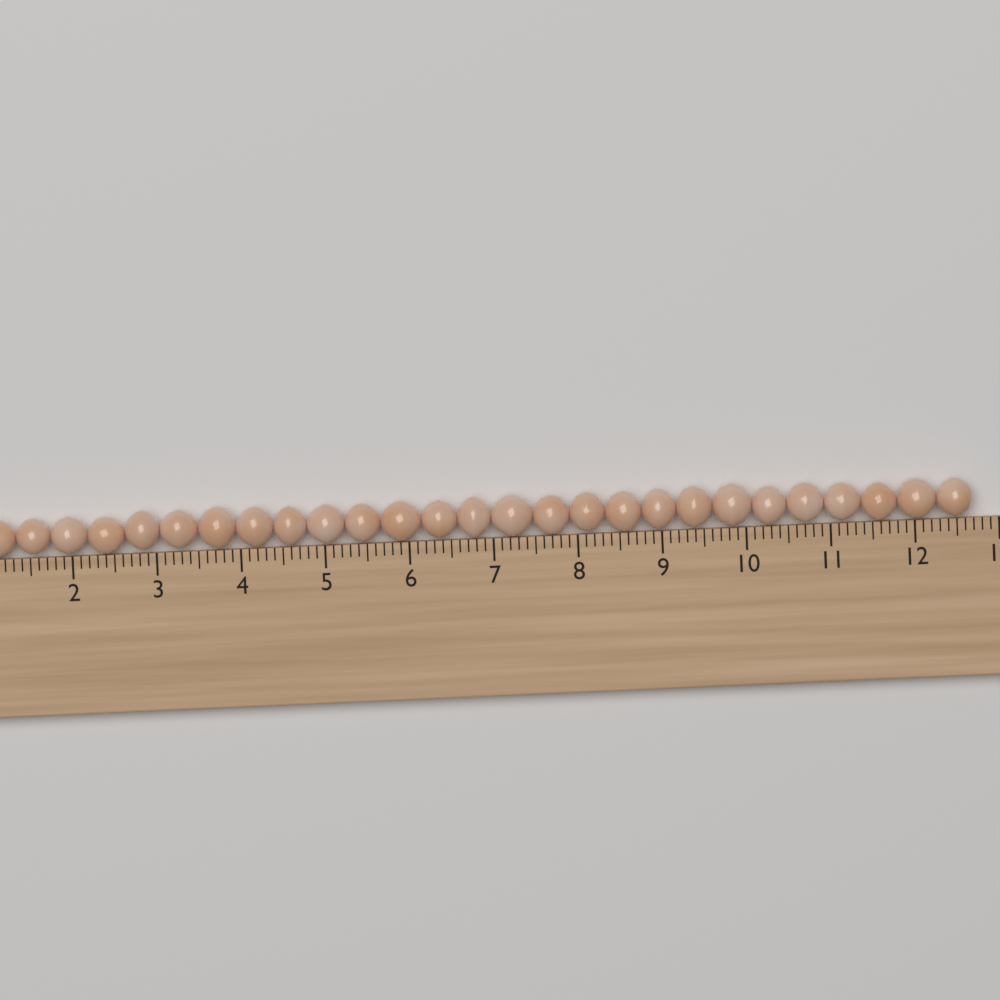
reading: 12.7 cm
